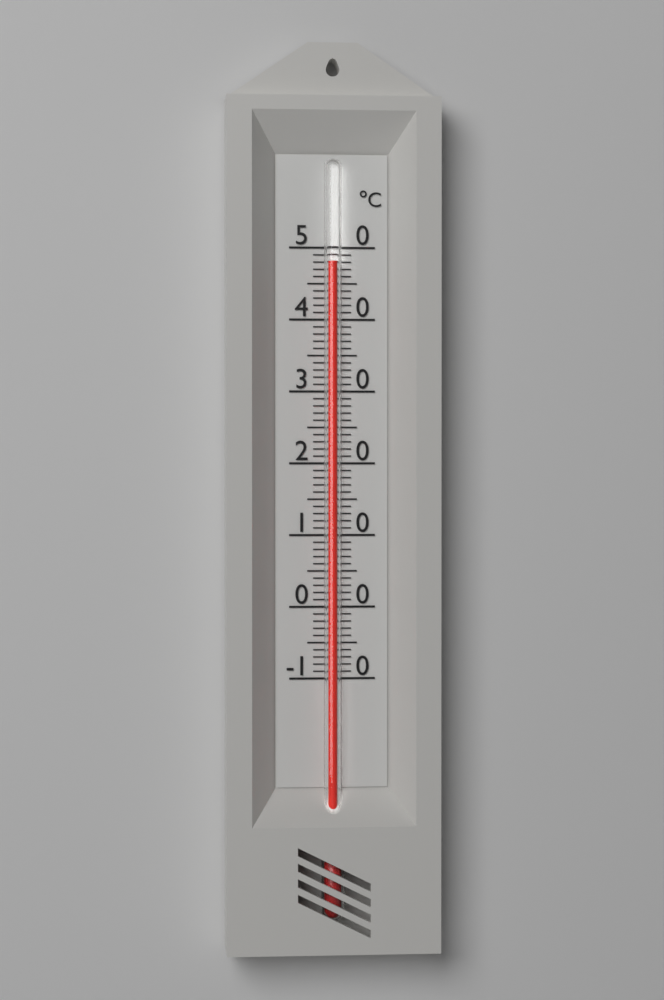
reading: 48 °C
